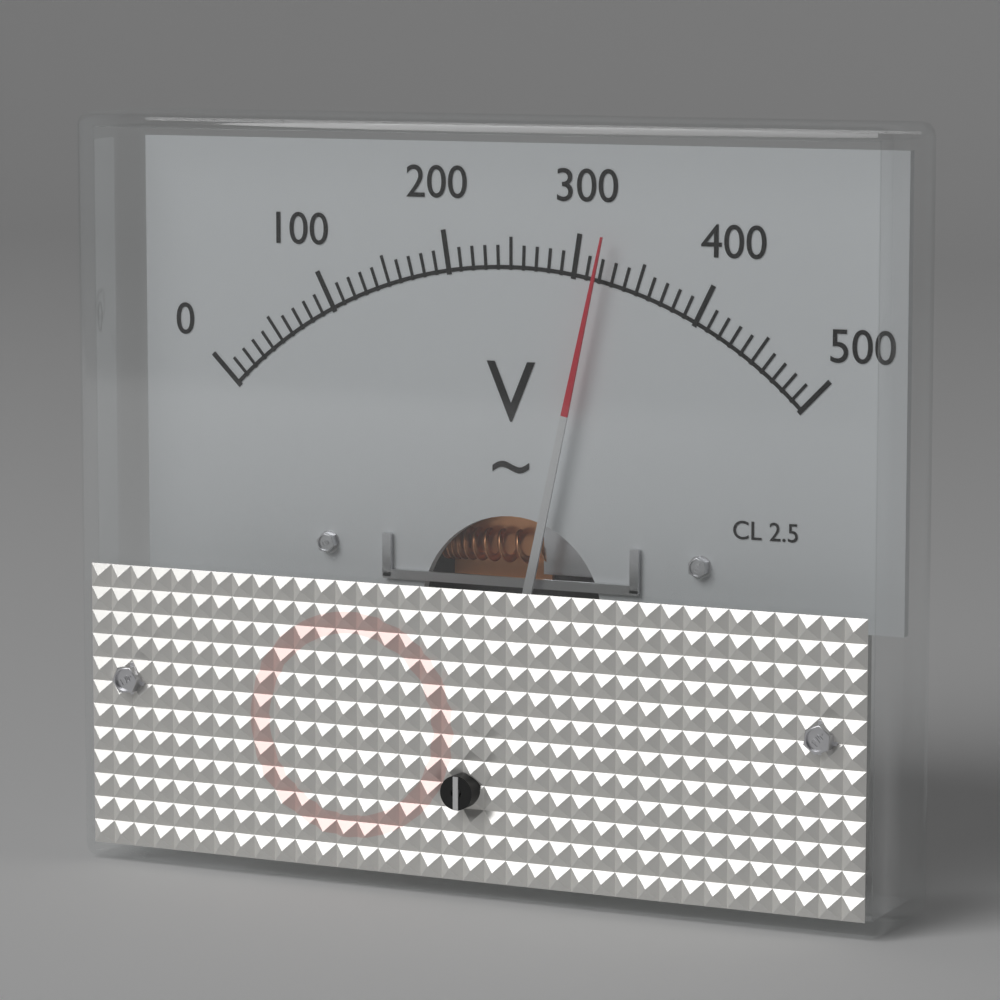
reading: 320 V
